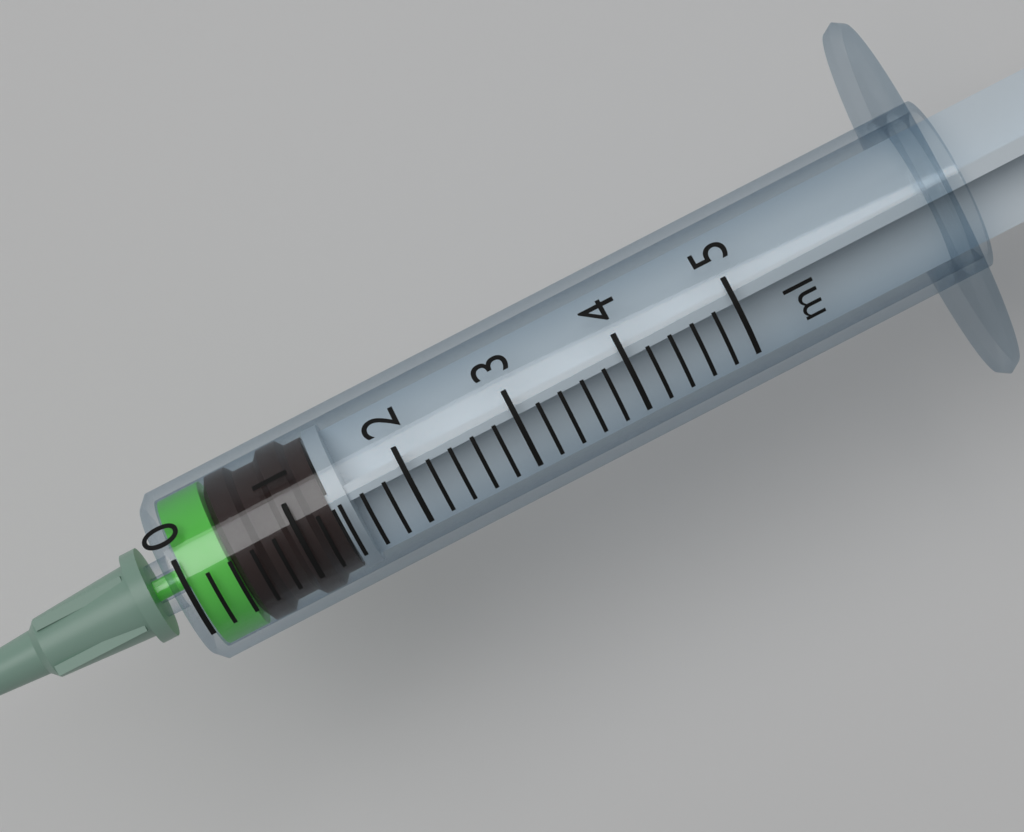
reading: 0.4 ml
